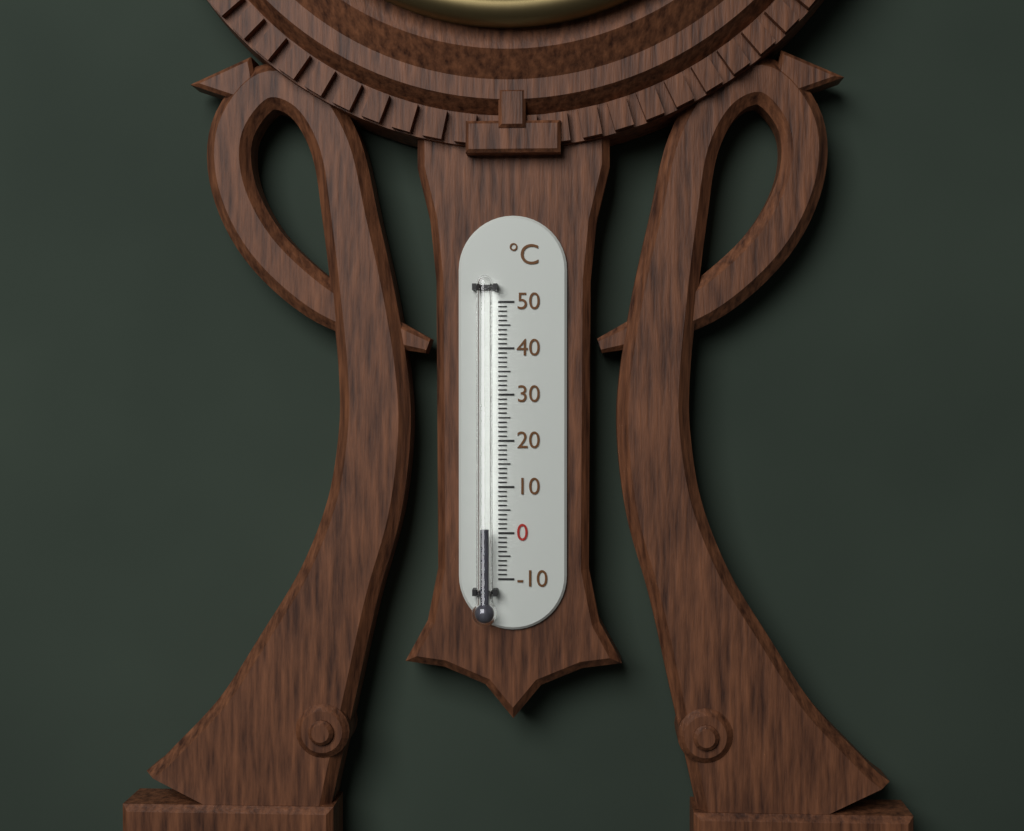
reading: 1 °C
